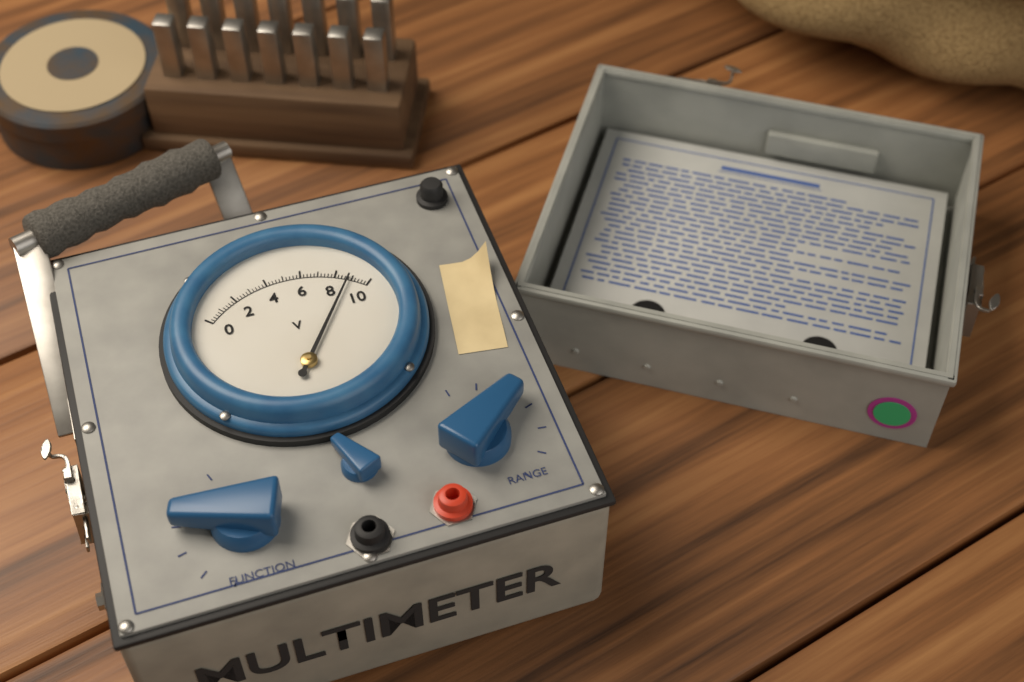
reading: 8.8 V
